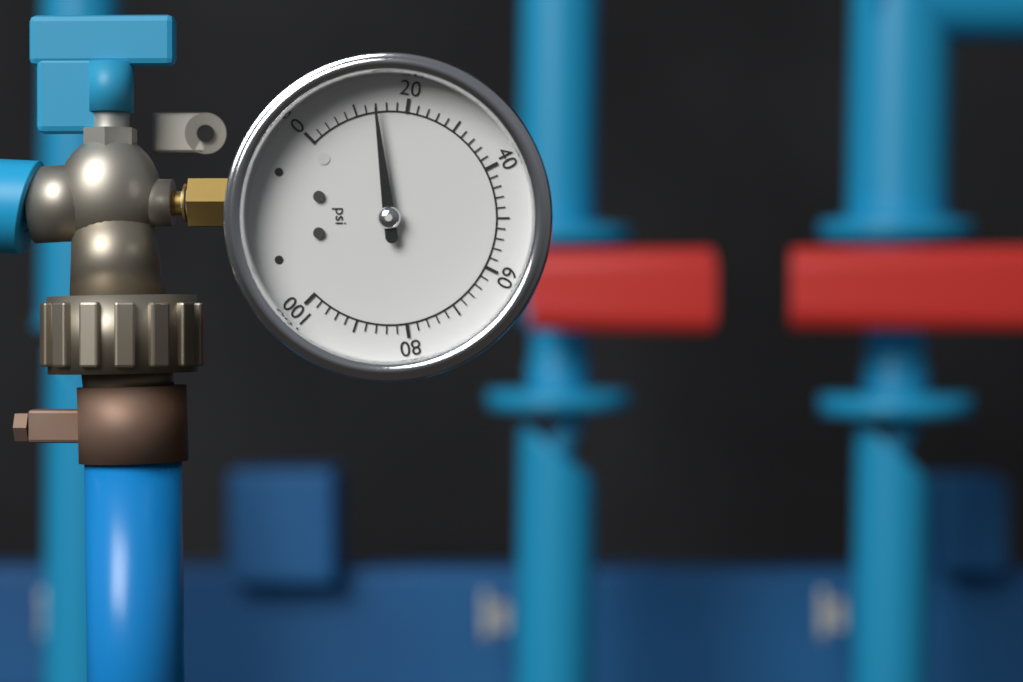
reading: 14 psi
